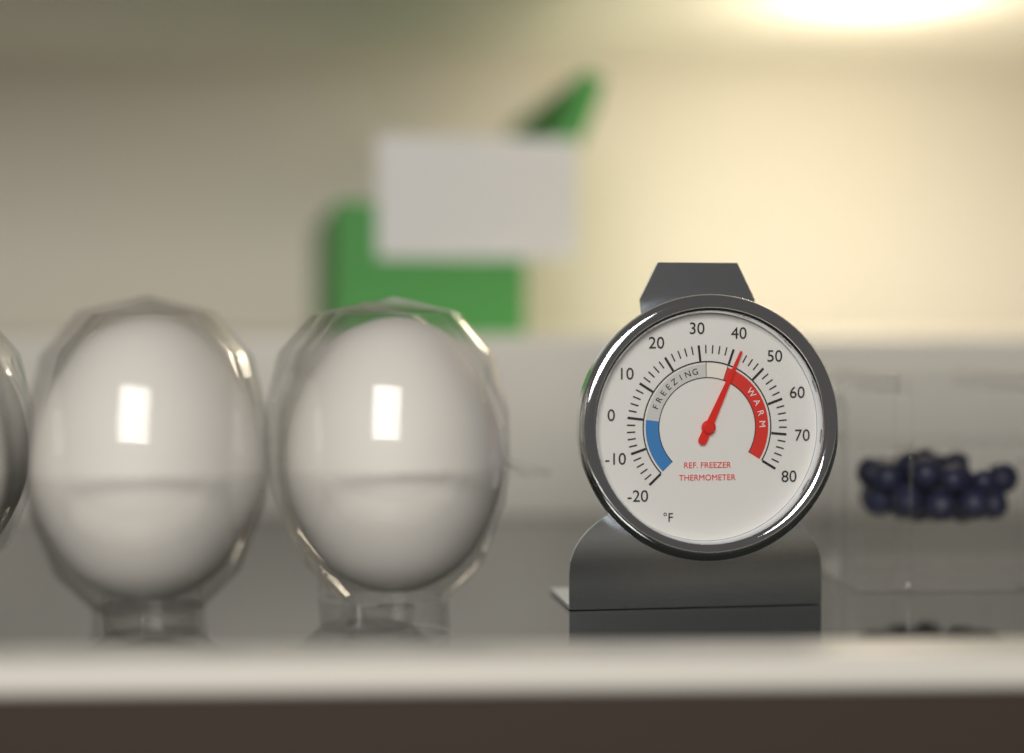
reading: 42 °F
